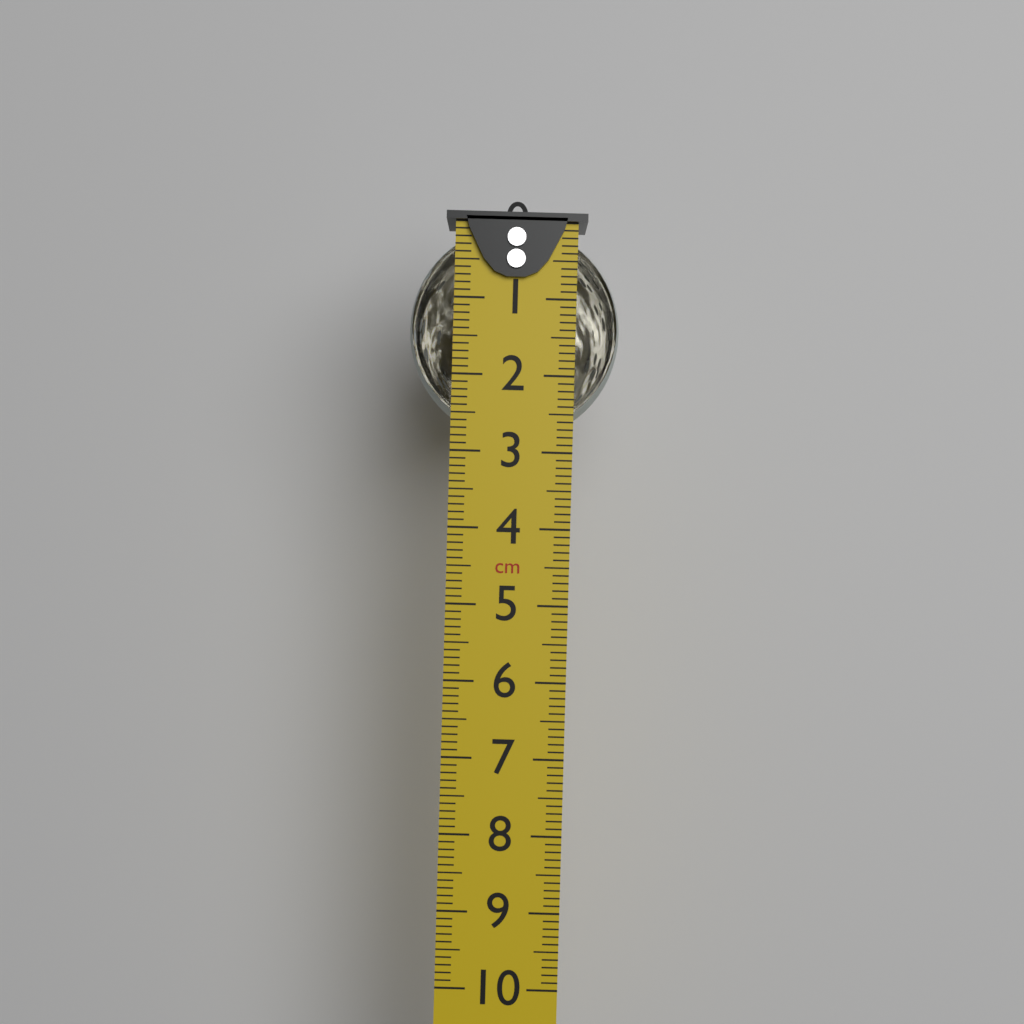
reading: 2.8 cm
